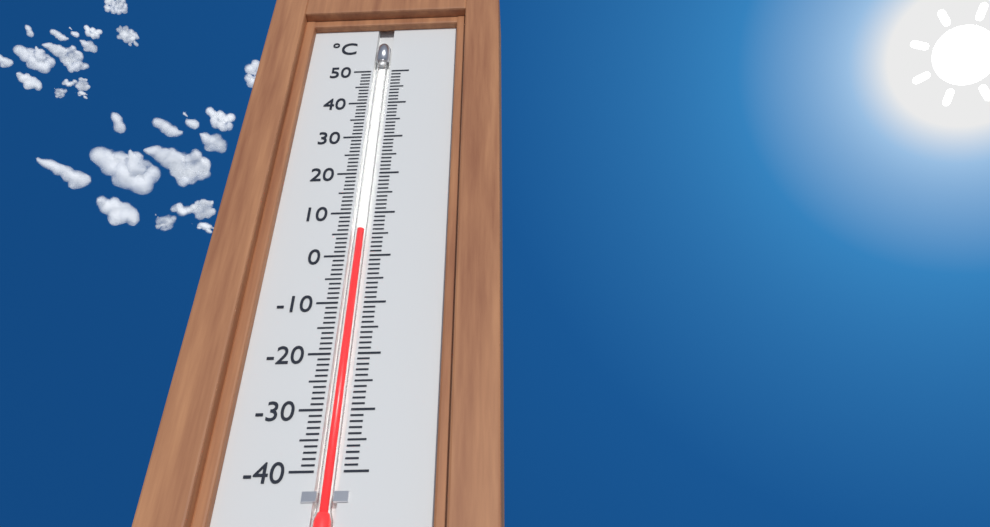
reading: 6 °C
